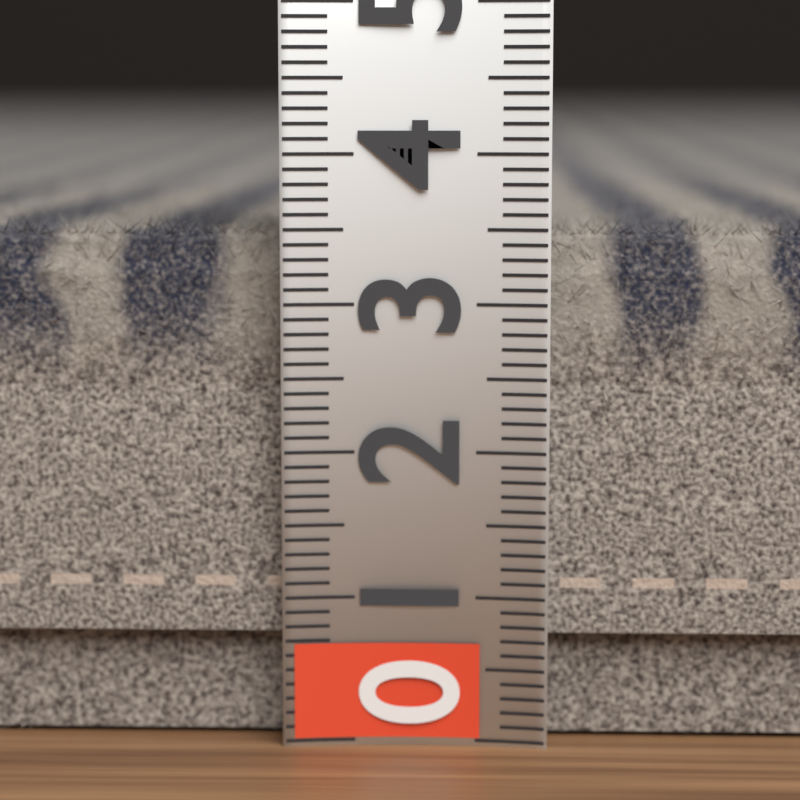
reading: 3.6 (no unit)
